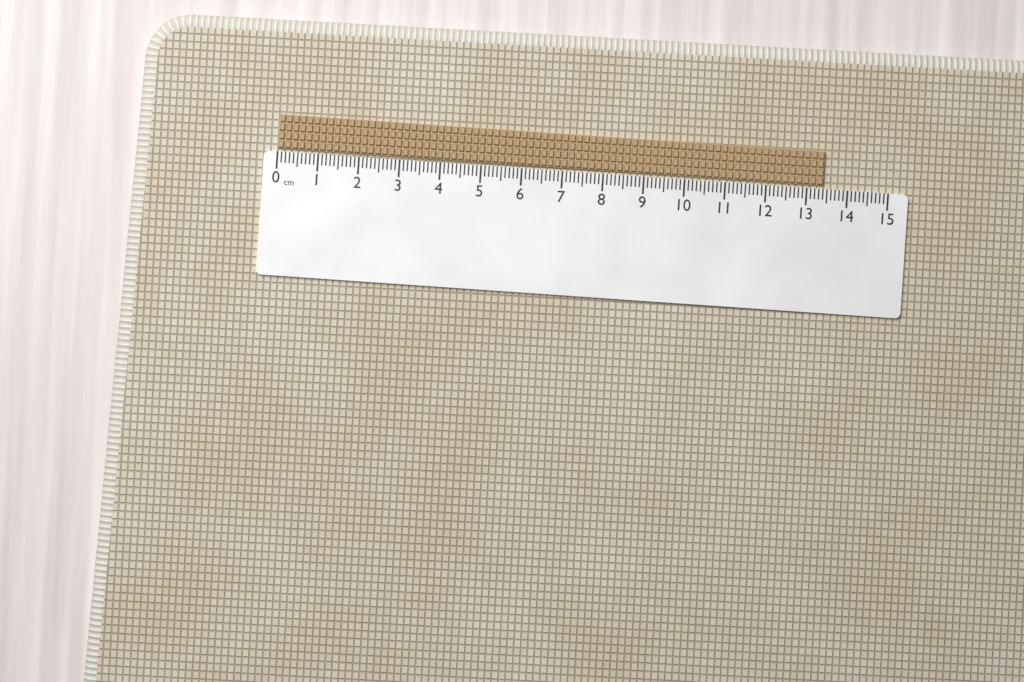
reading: 13.4 cm
